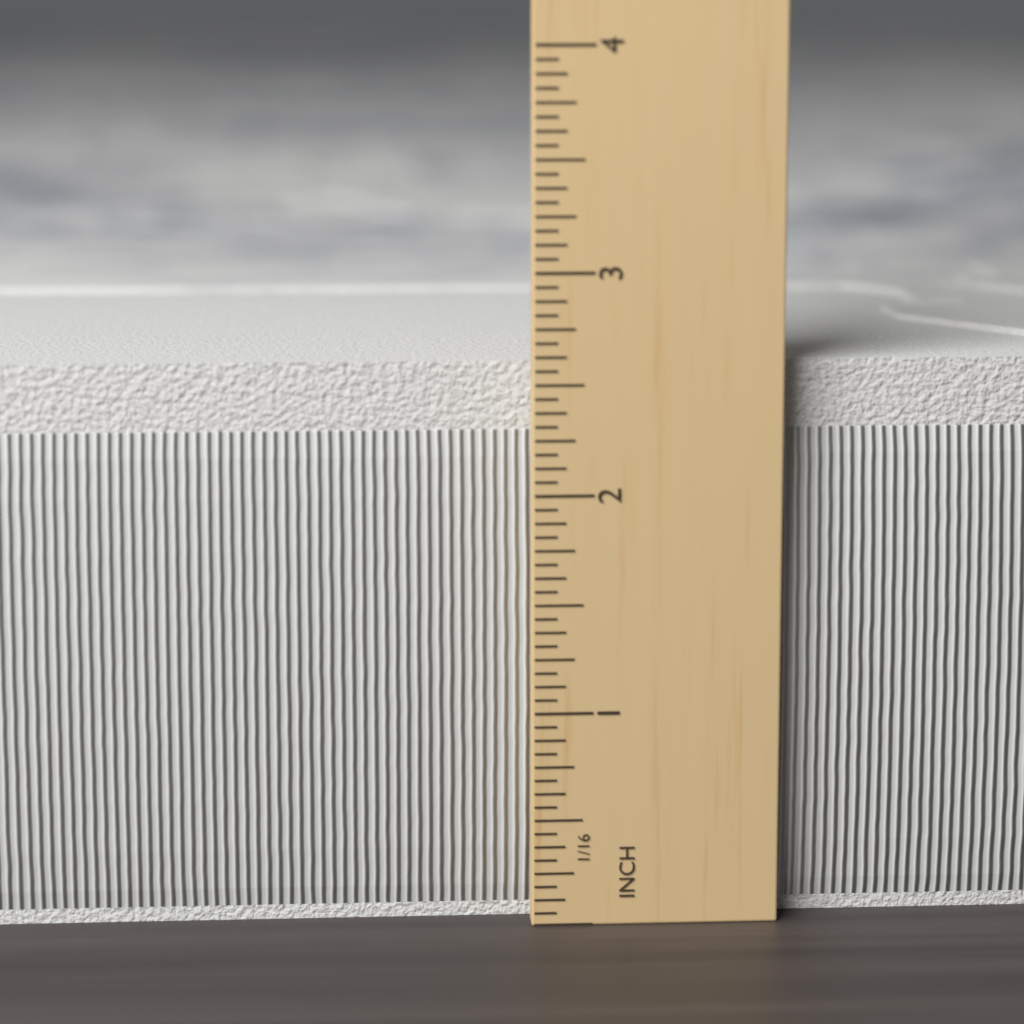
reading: 2.6250 in
